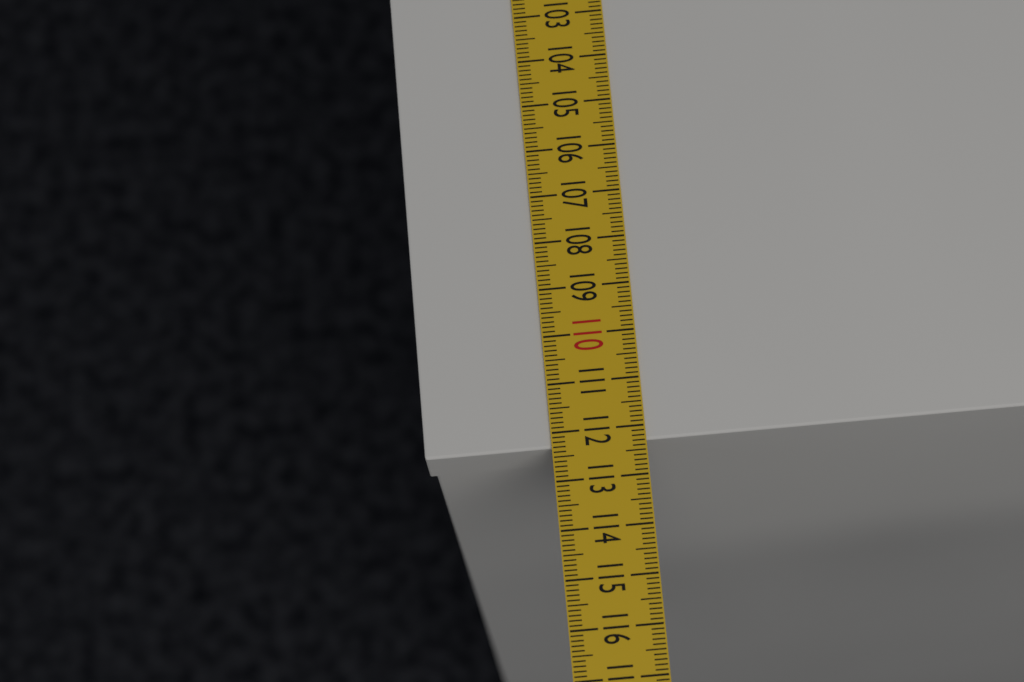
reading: 112.3 cm
